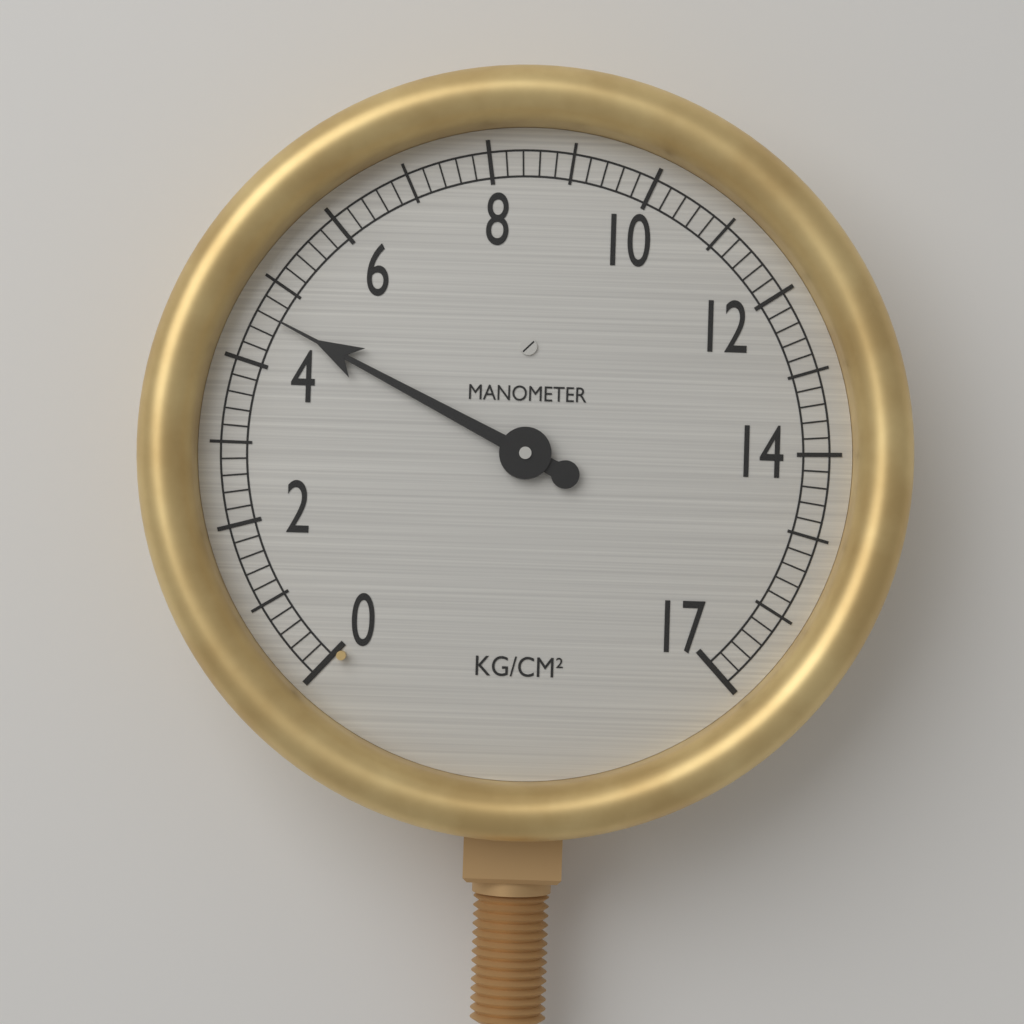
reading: 4.6 kg/cm²
